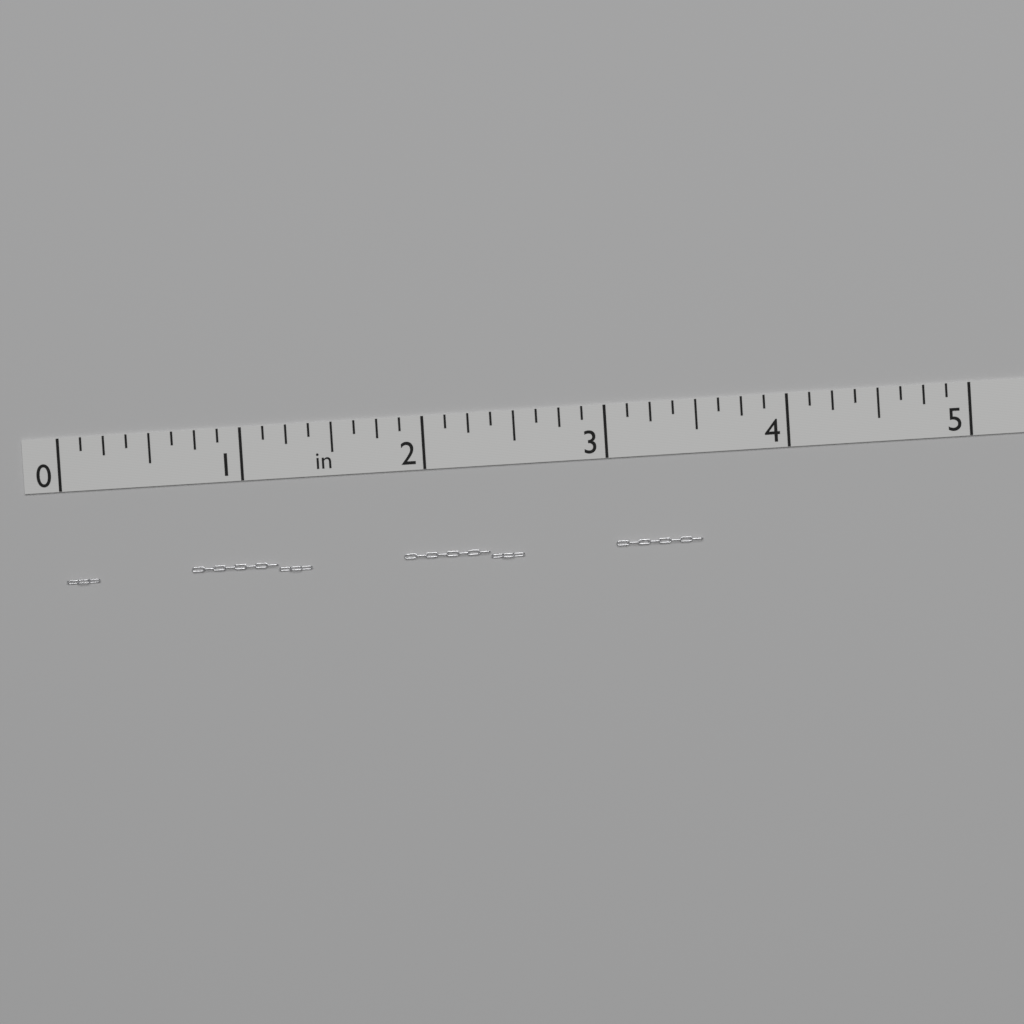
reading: 3.500 in
